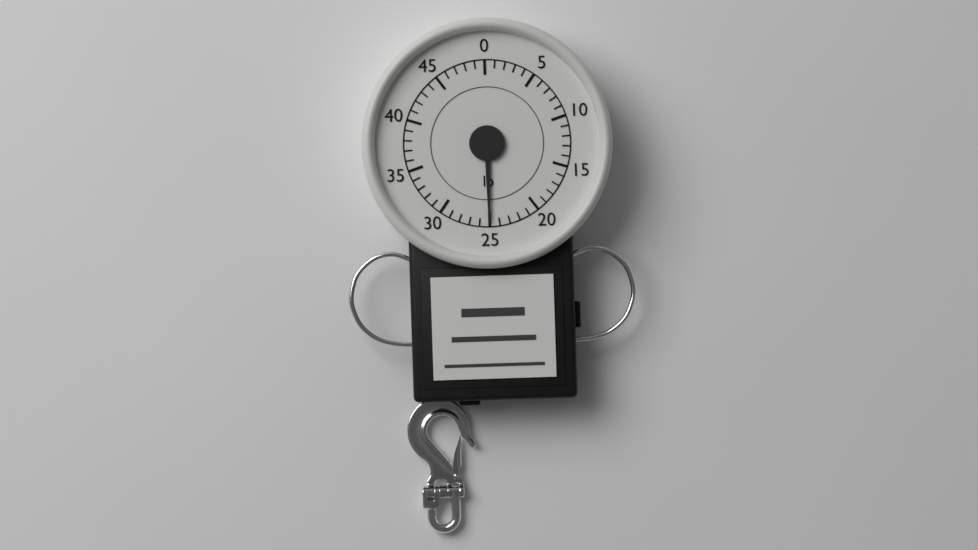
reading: 25 lb
